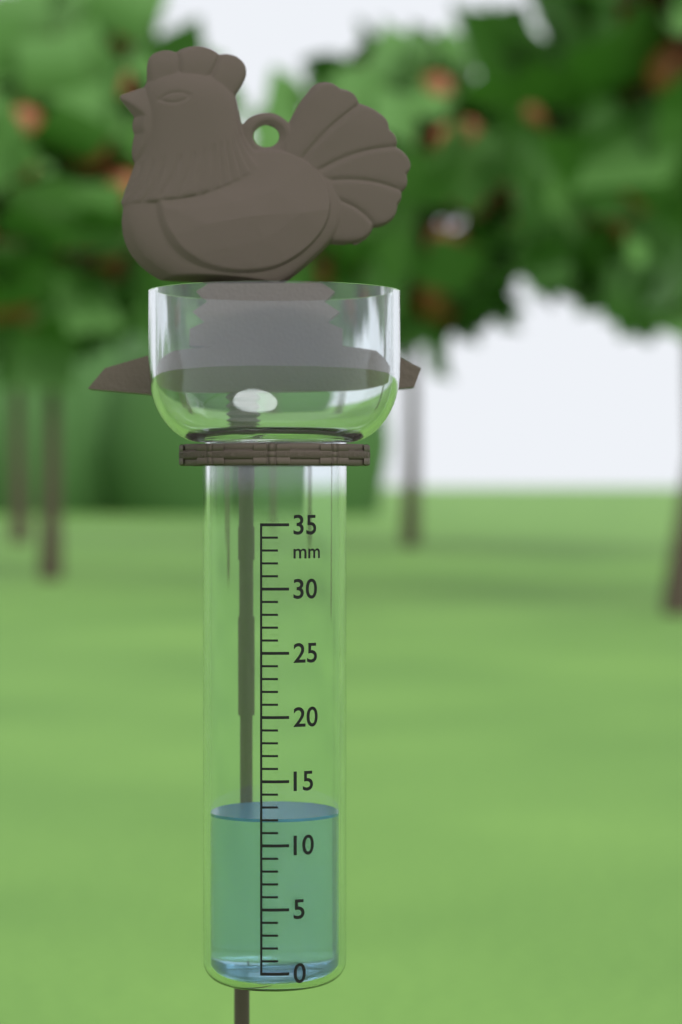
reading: 12 mm
